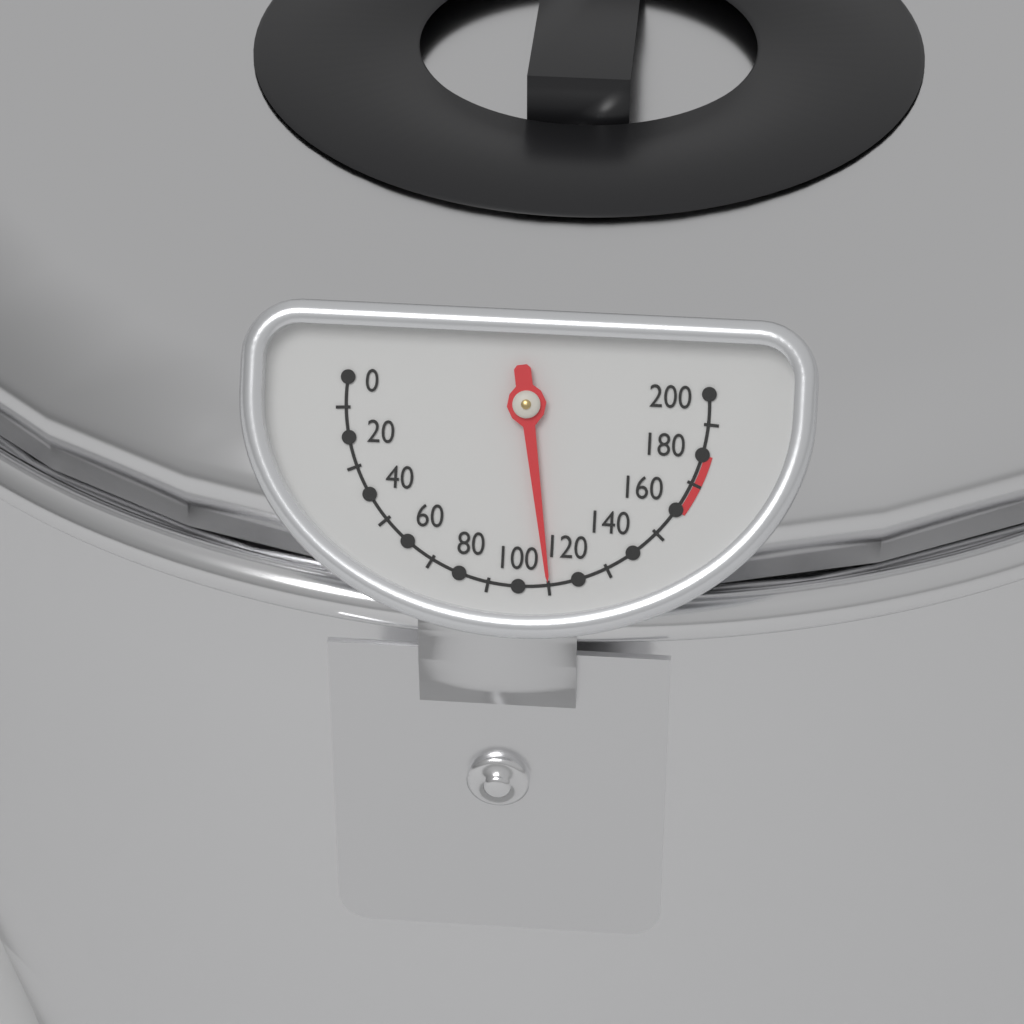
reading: 110 (no unit)
